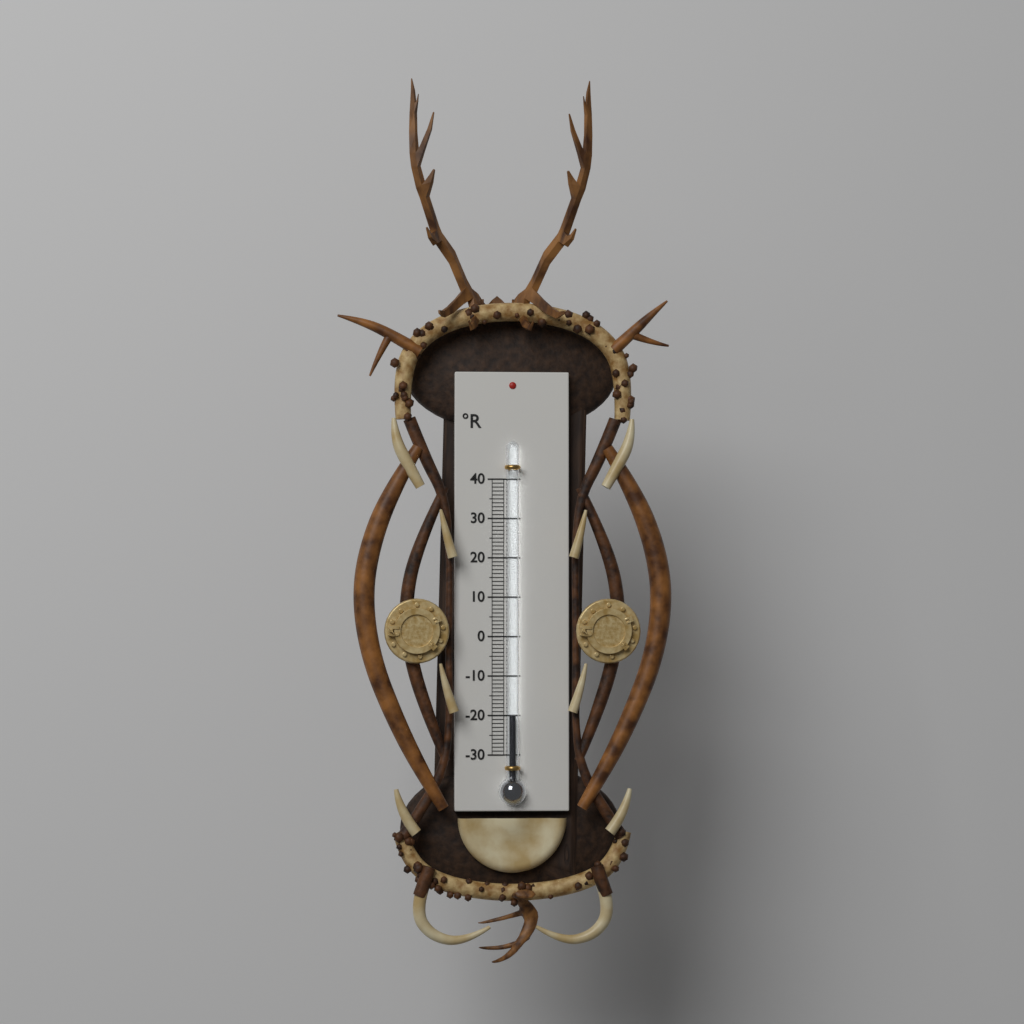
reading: -20 °R
